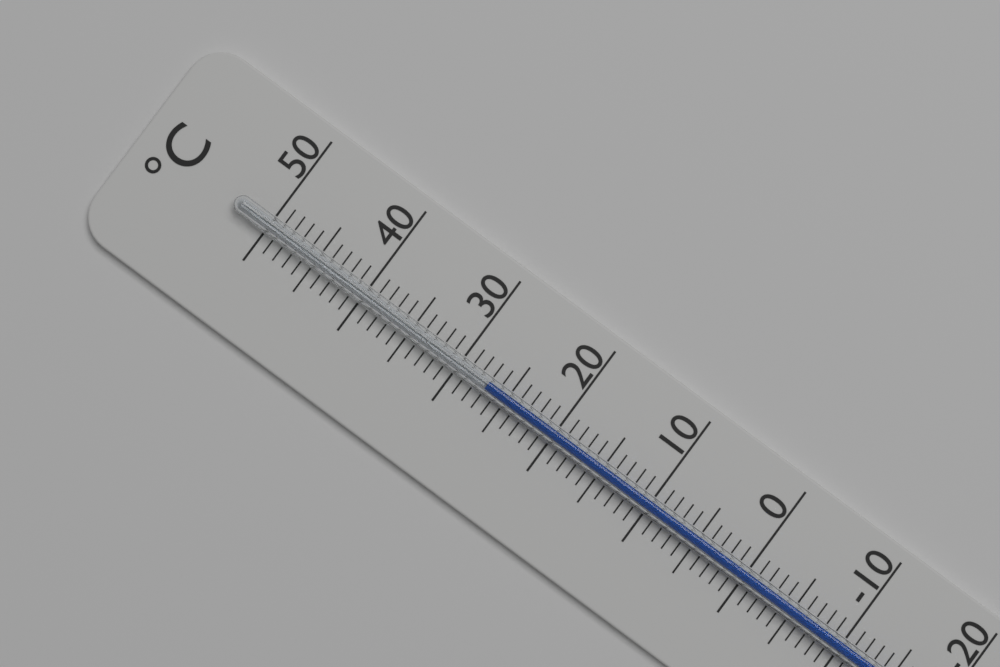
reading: 27 °C
